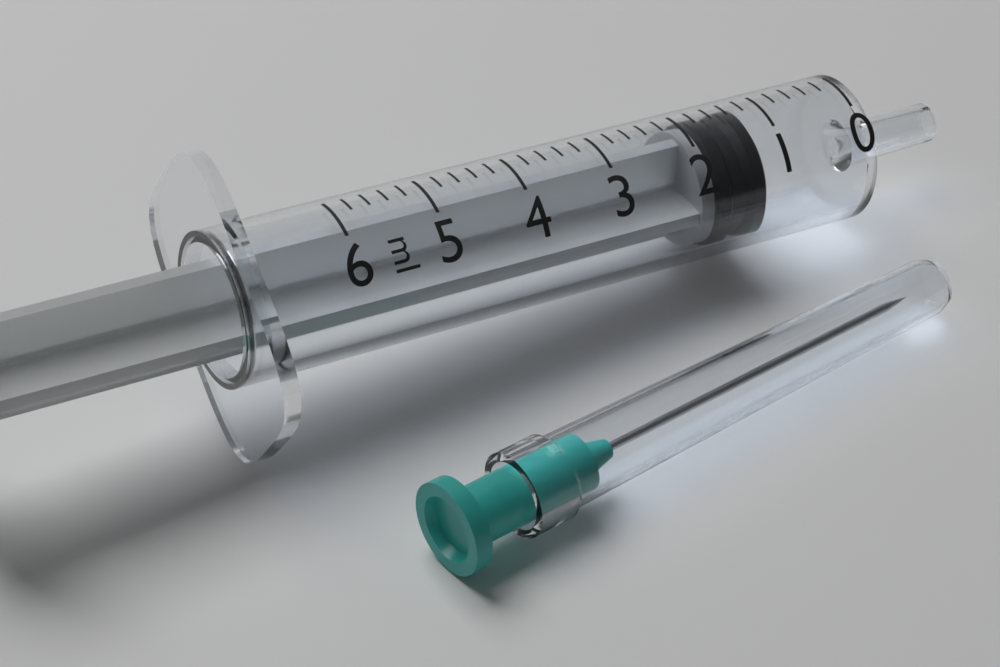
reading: 1.2 ml
